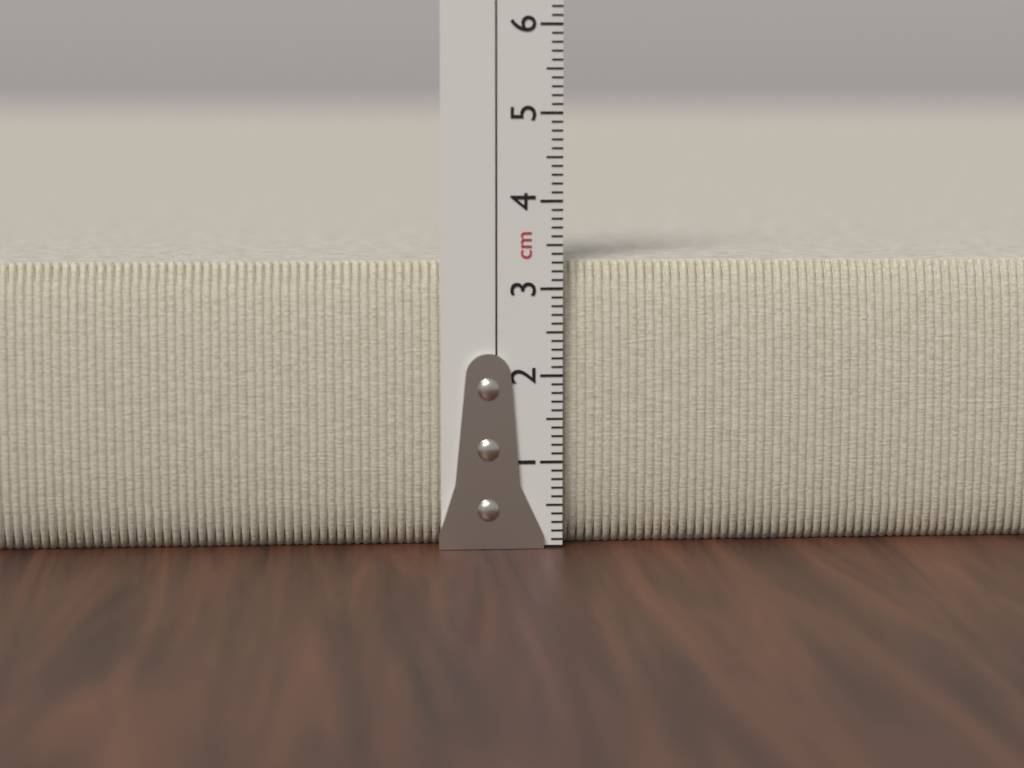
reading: 3.3 cm
